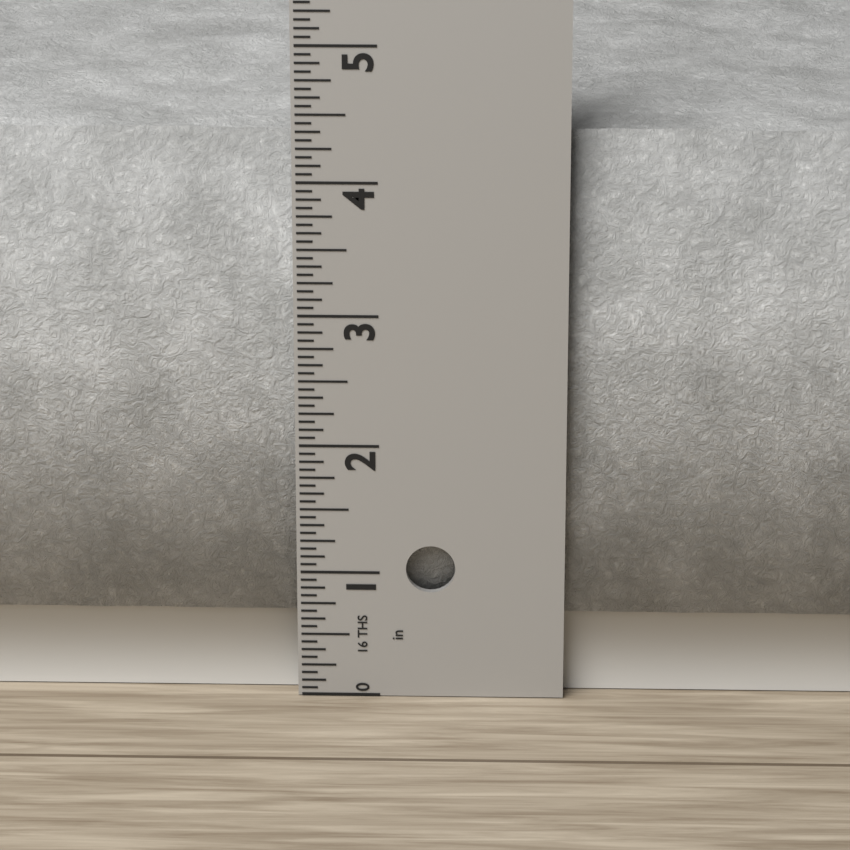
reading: 4.3750 in
